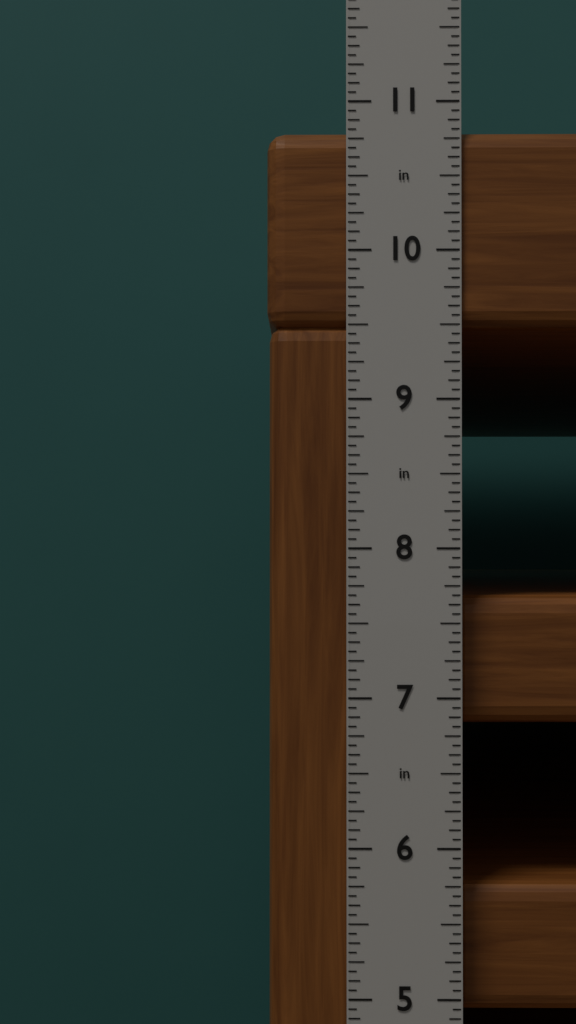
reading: 10.8125 in
